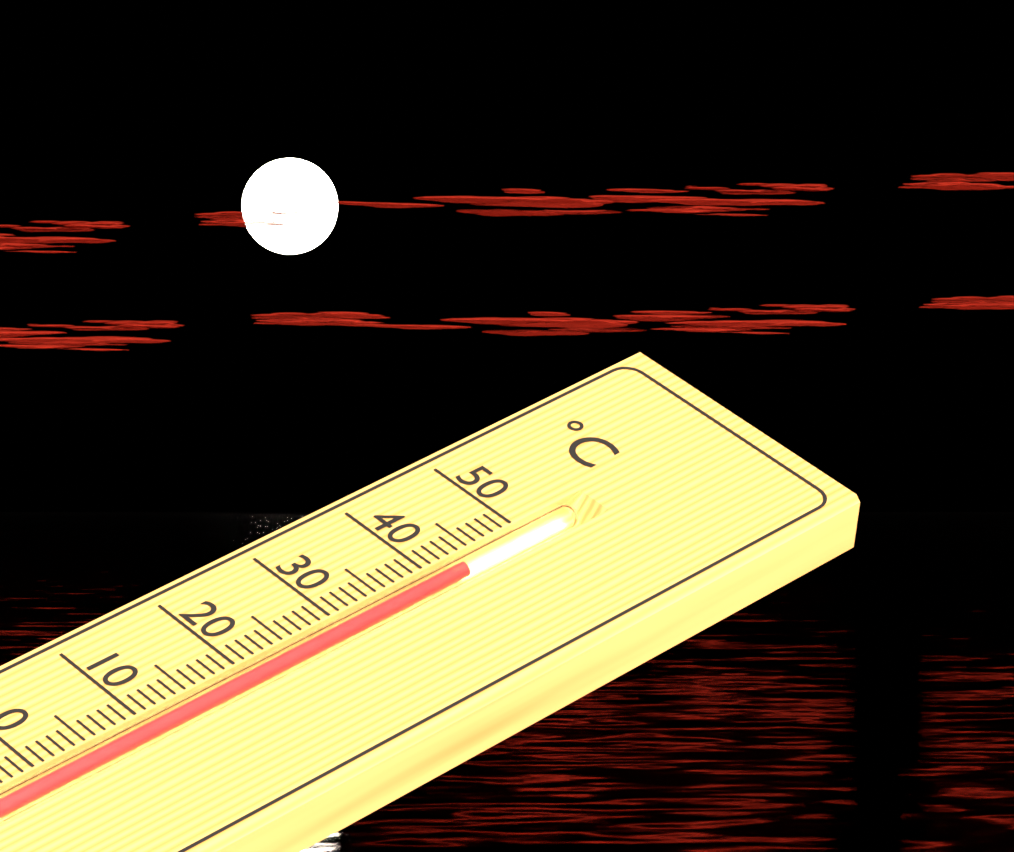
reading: 43 °C
